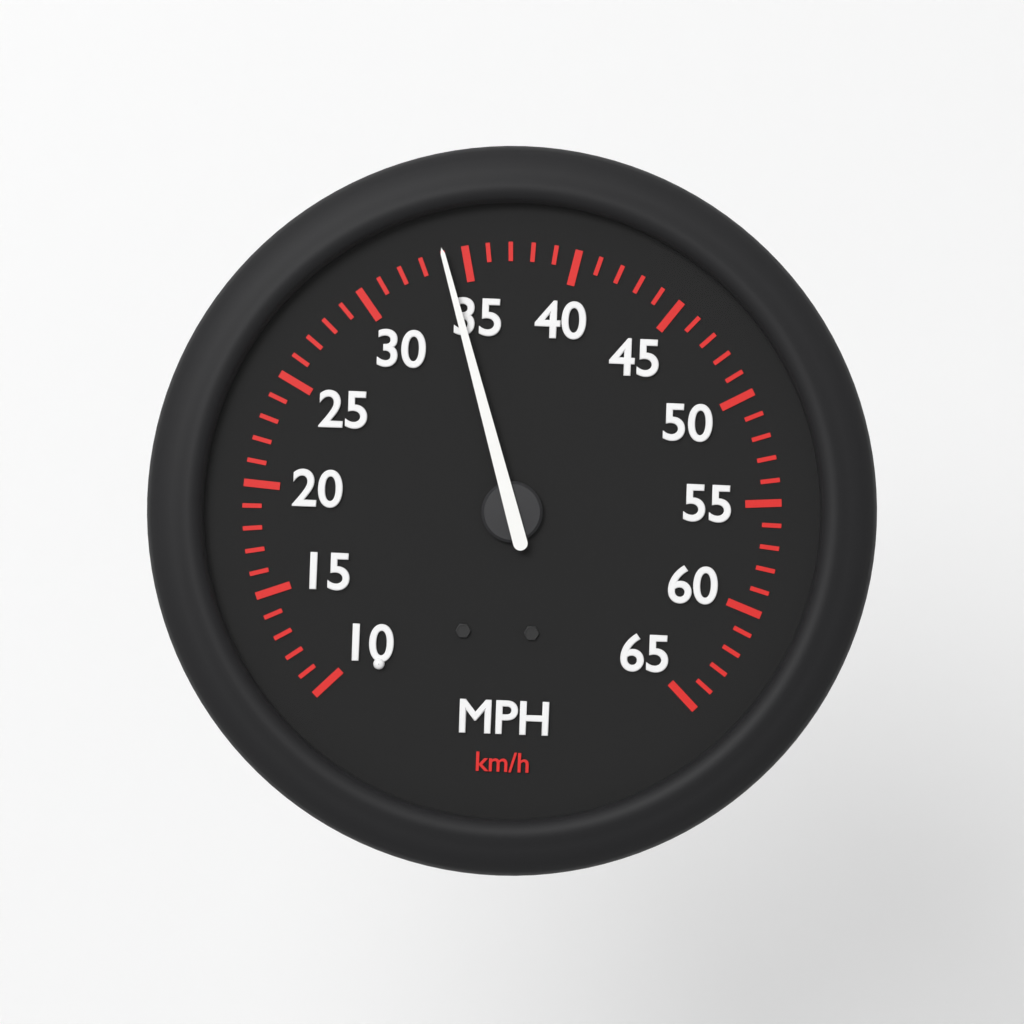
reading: 34 mph
